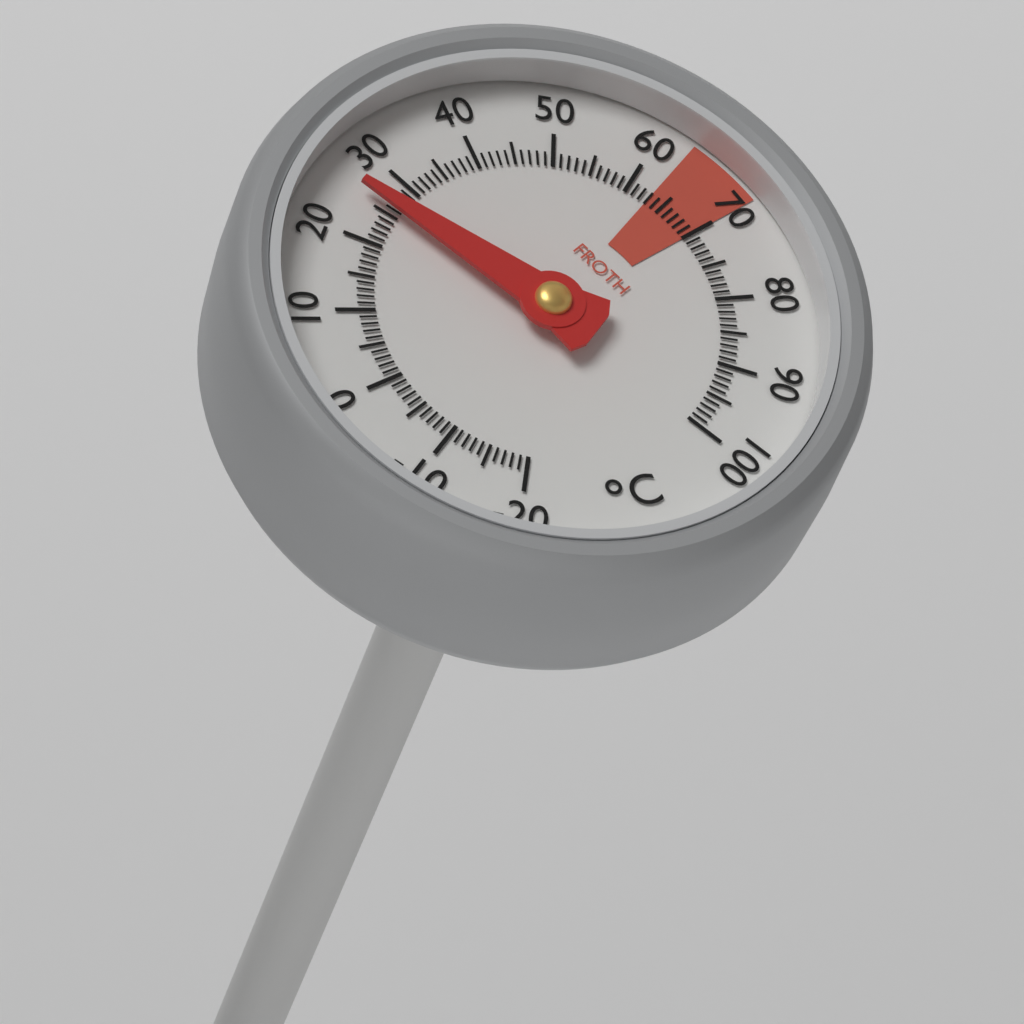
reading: 26 °C
